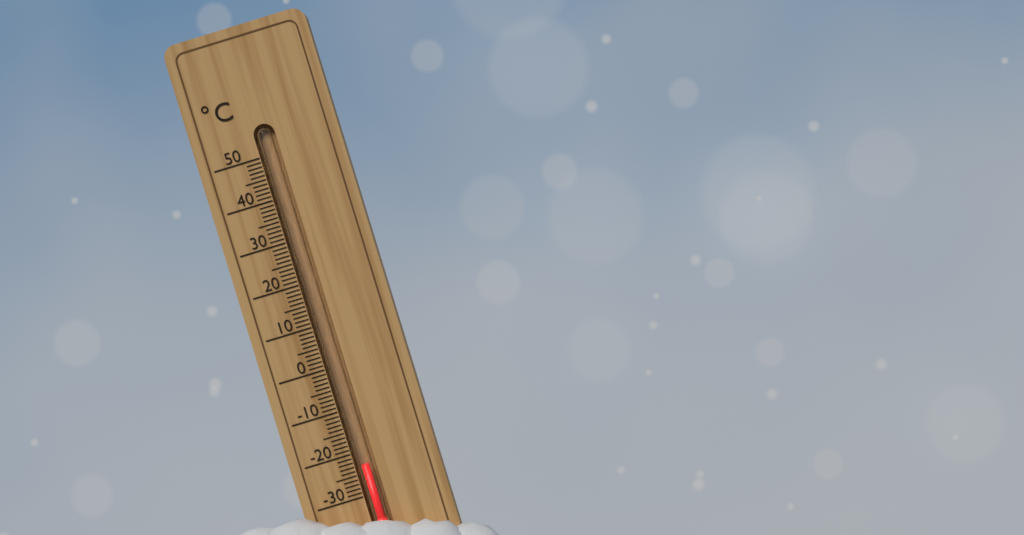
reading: -23 °C
